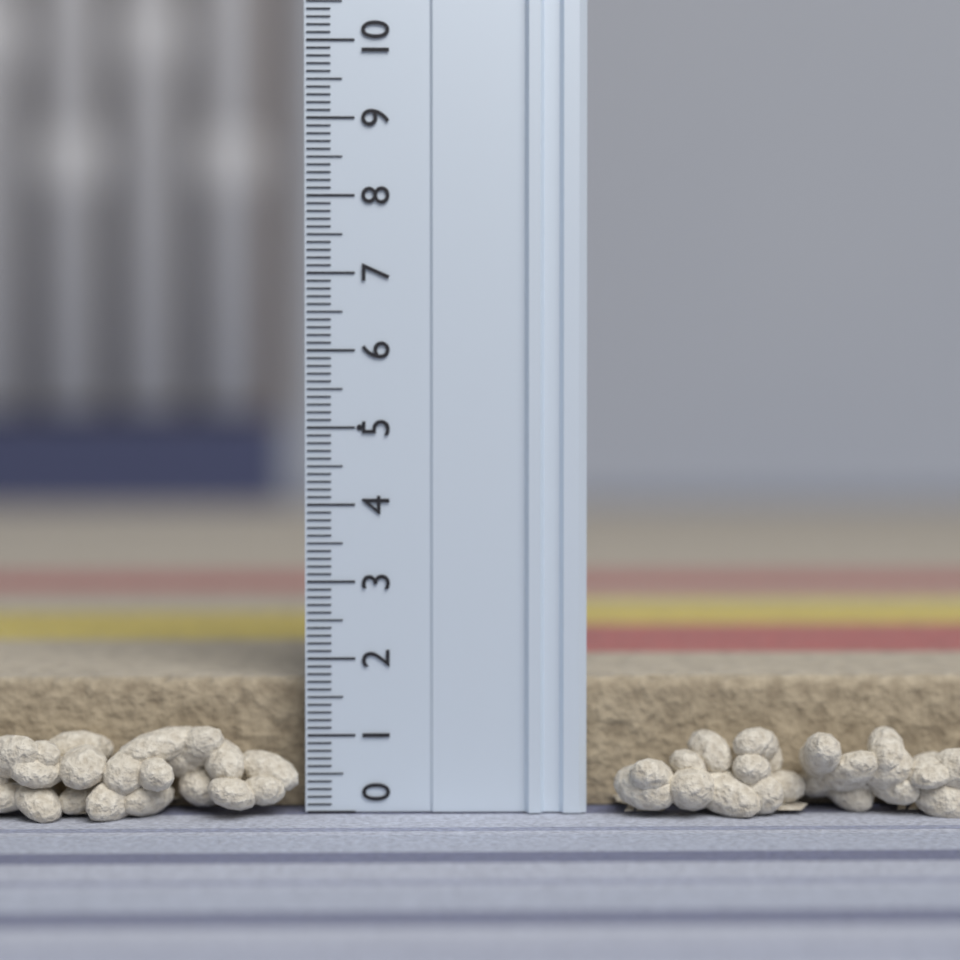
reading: 1.7 (no unit)
